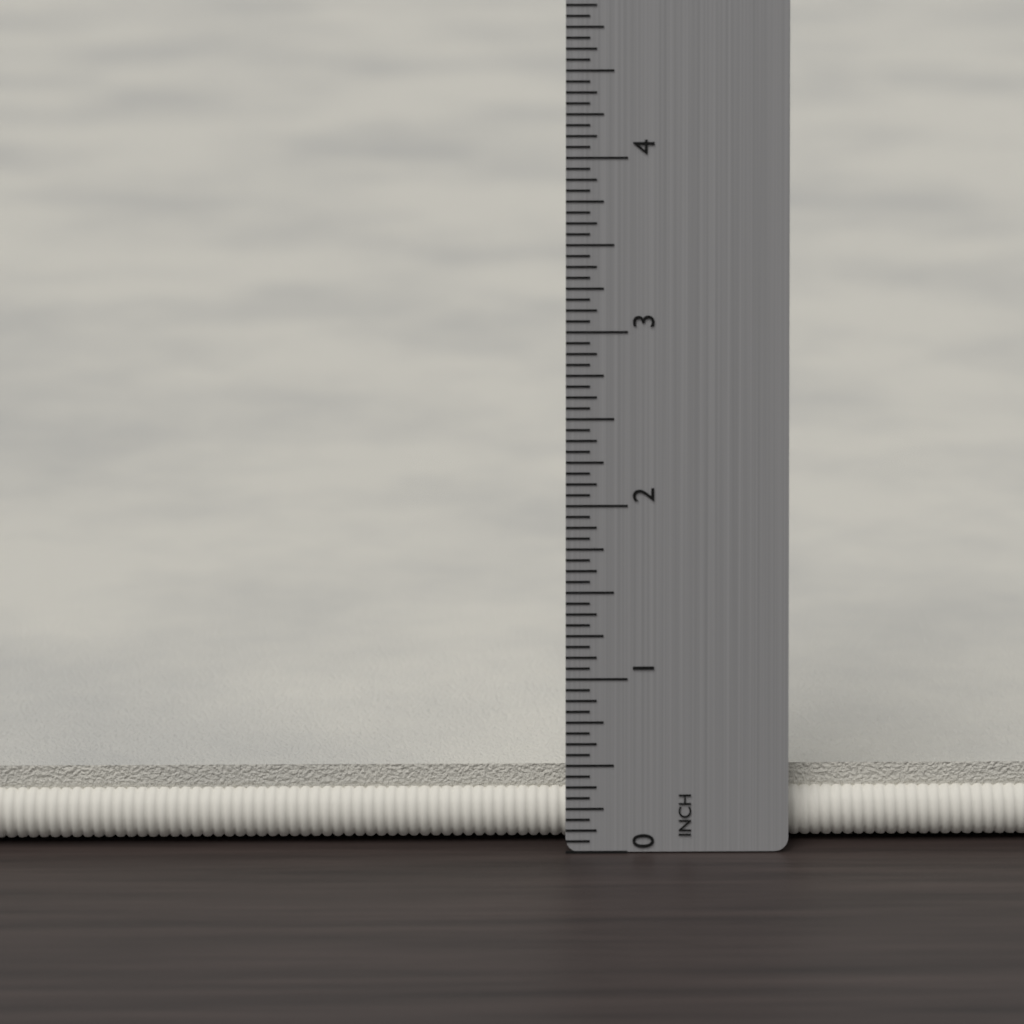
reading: 0.4375 in
